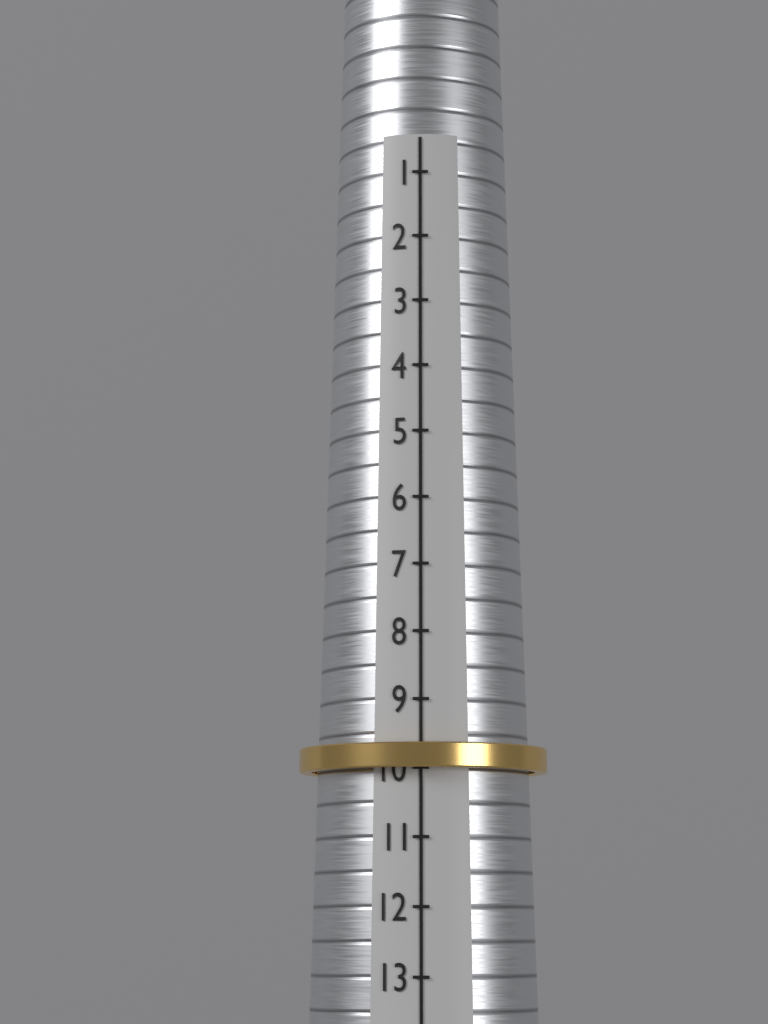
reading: 10 (no unit)
